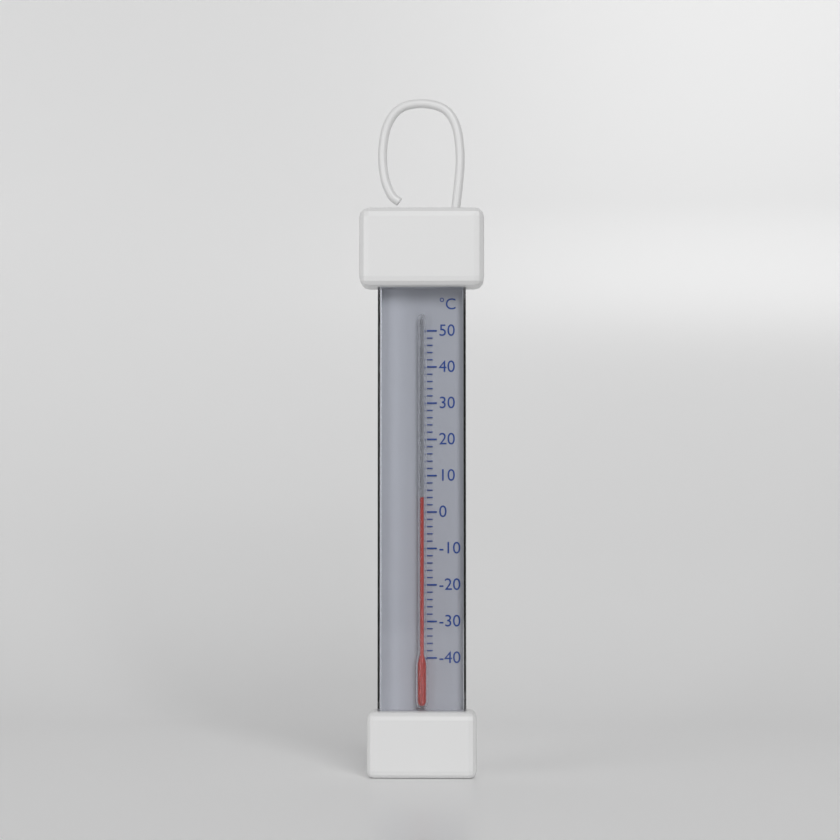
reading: 4 °C
